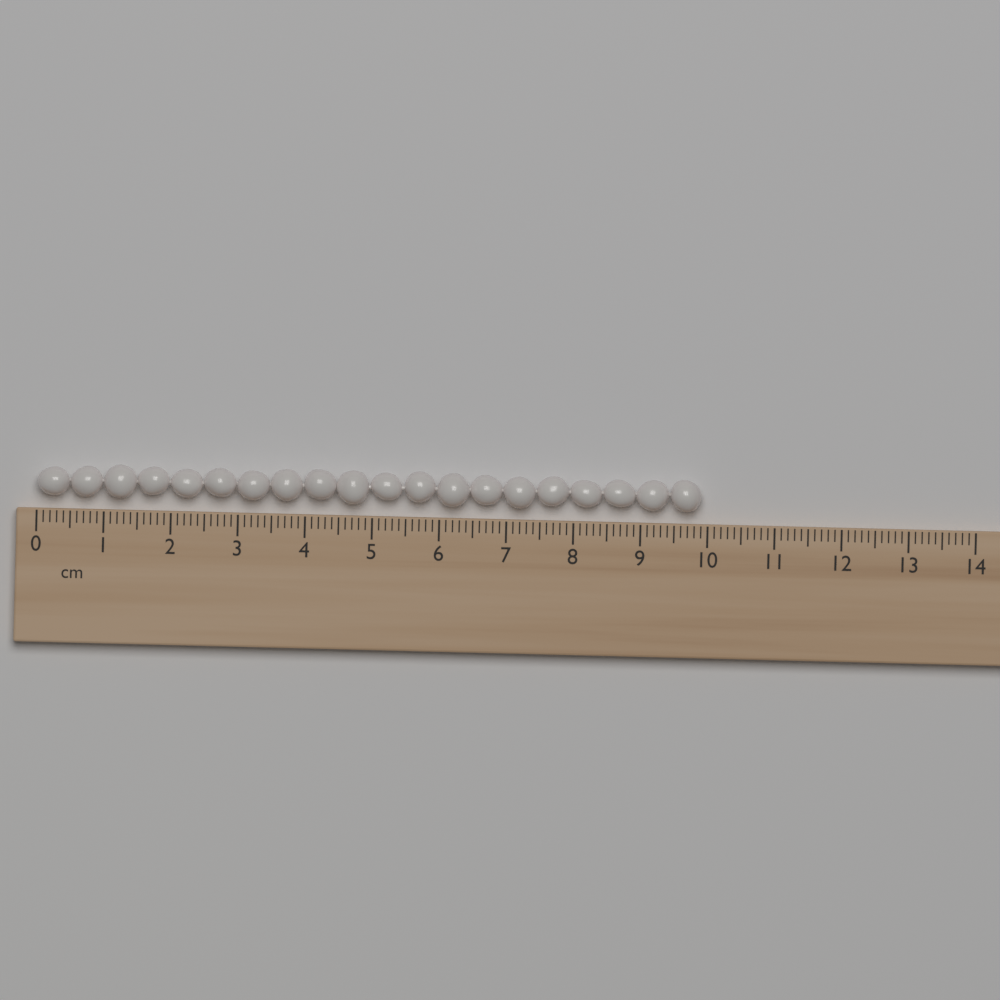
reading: 9.9 cm
